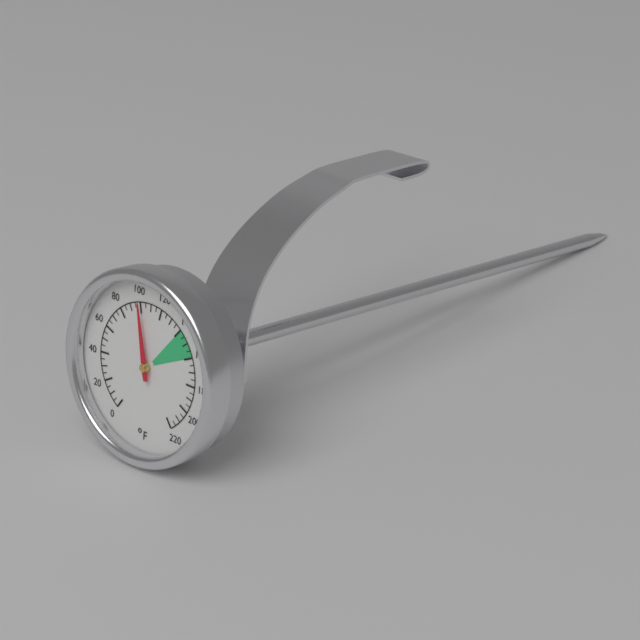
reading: 100 °F
